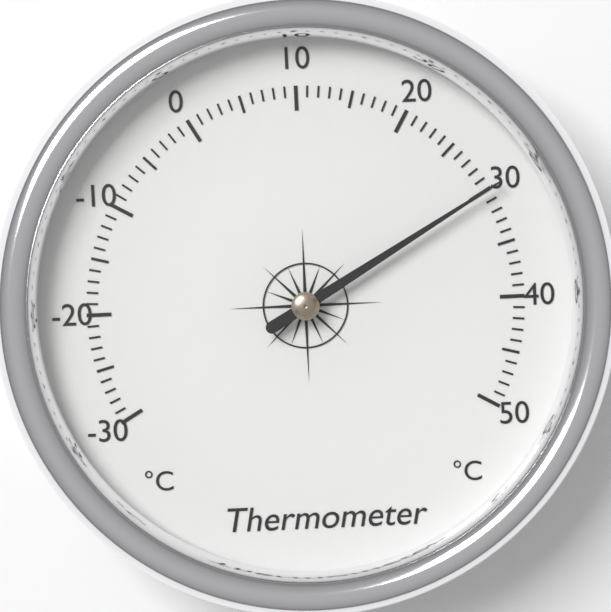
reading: 30 °C
